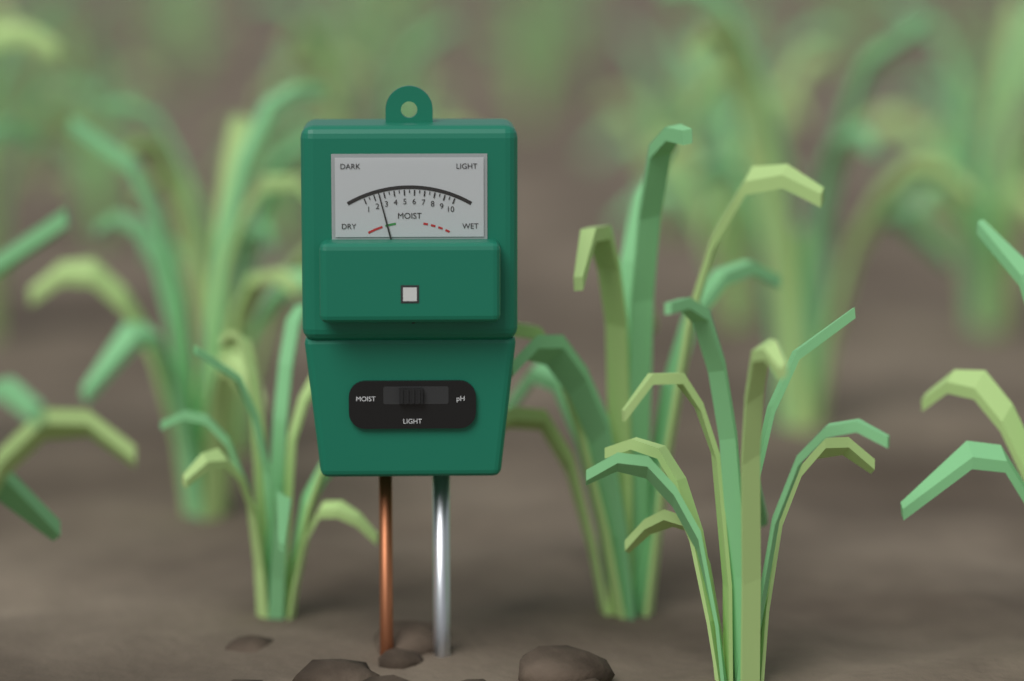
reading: 2.5 (no unit)
